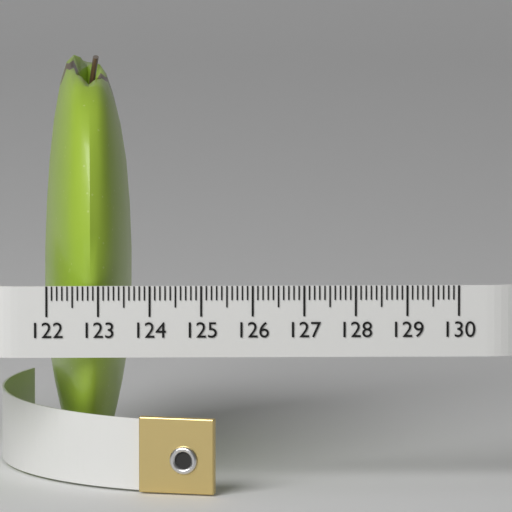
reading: 123.7 (no unit)
